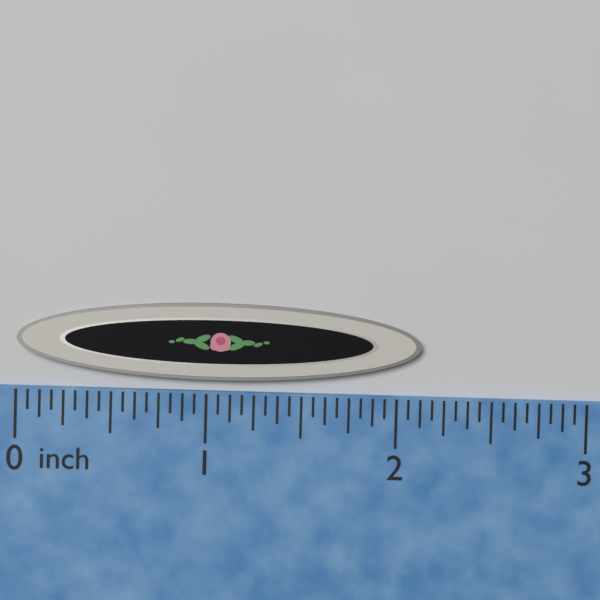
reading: 2.1250 inch
